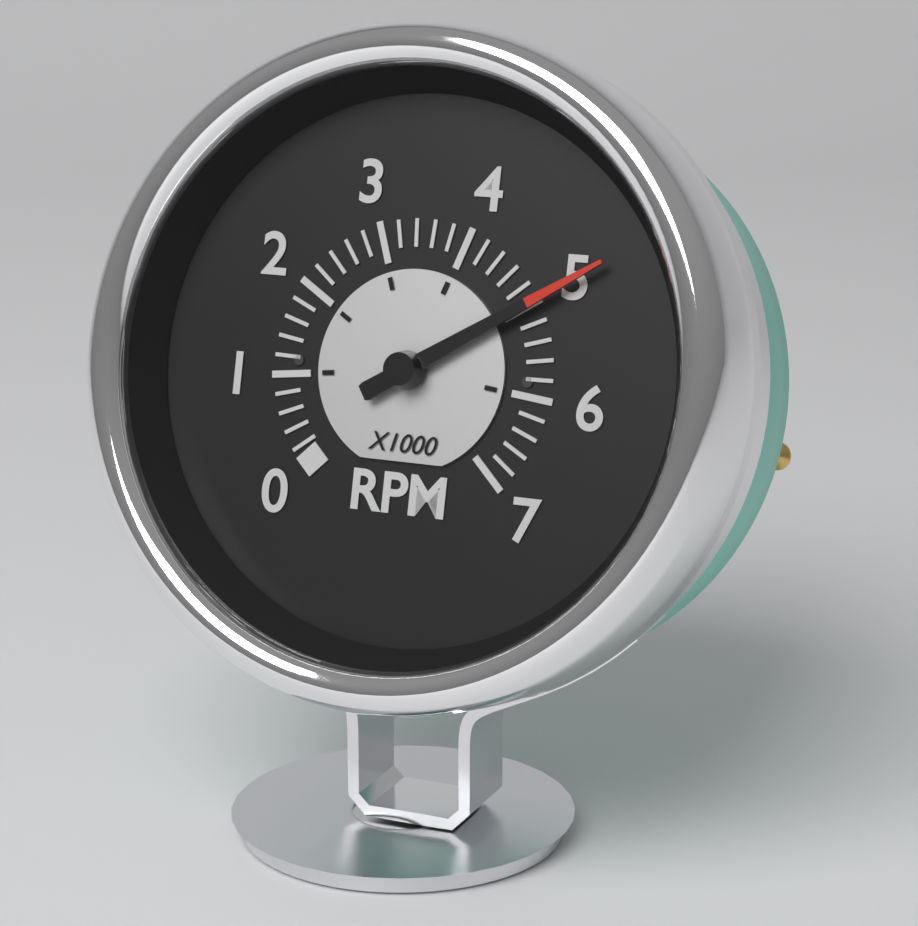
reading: 5000 RPM
